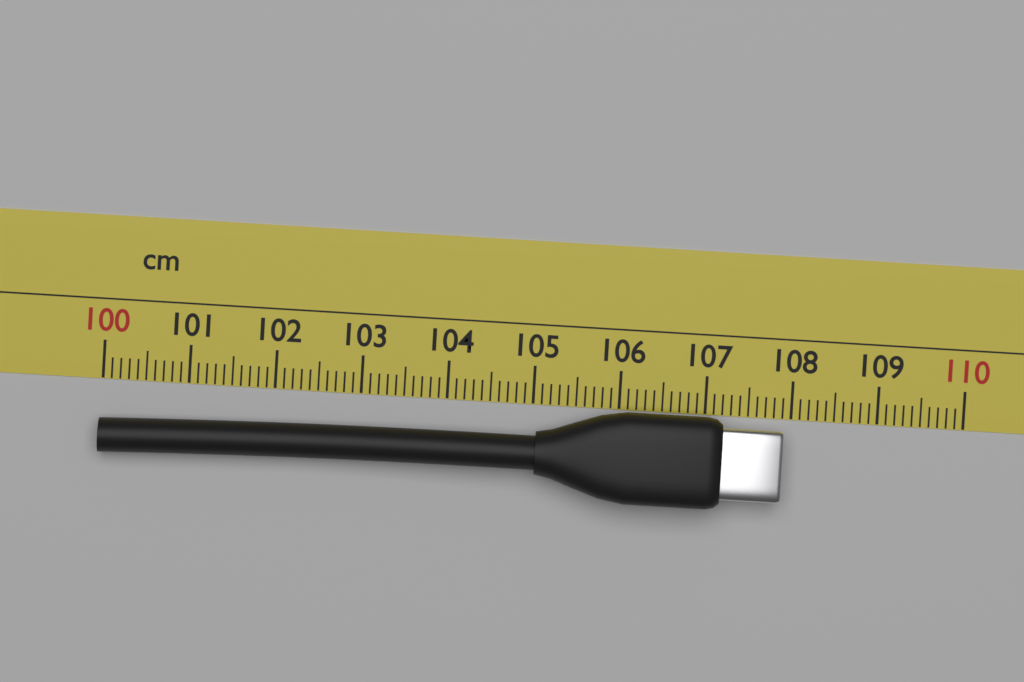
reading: 107.9 cm
